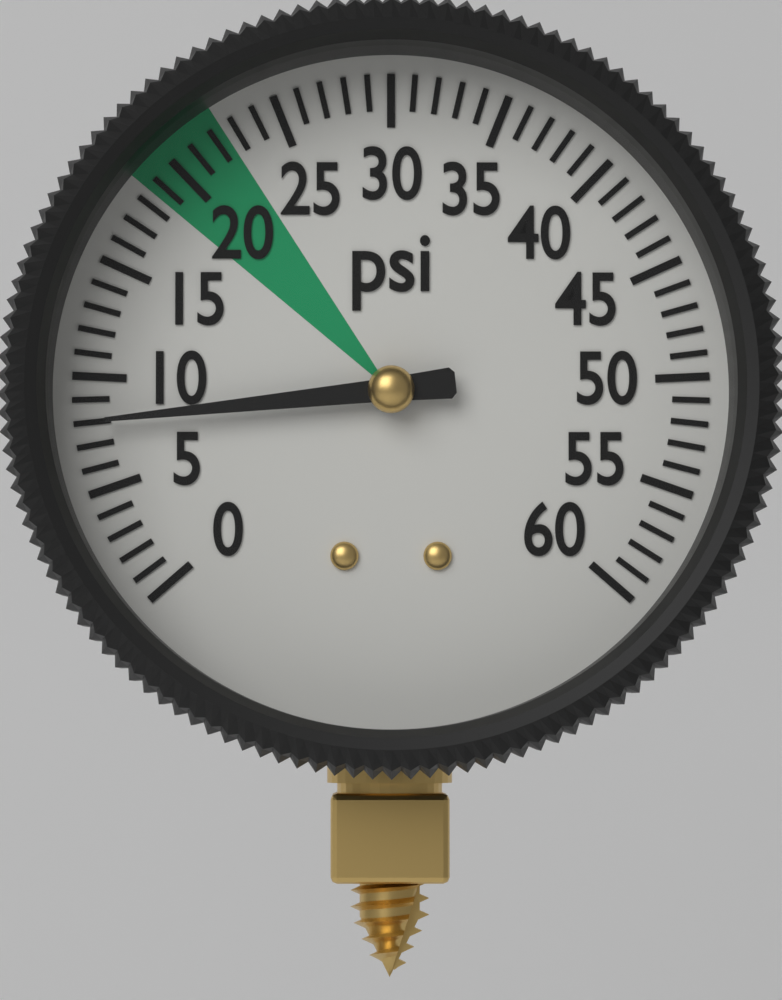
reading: 8 psi
